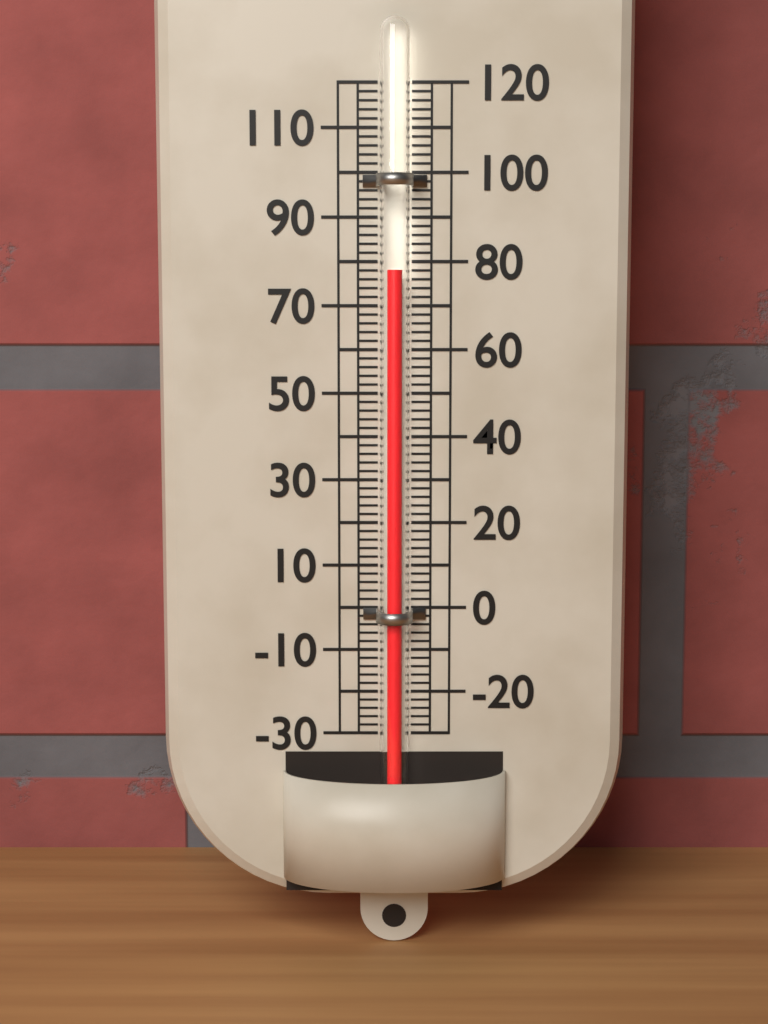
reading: 78 (no unit)
